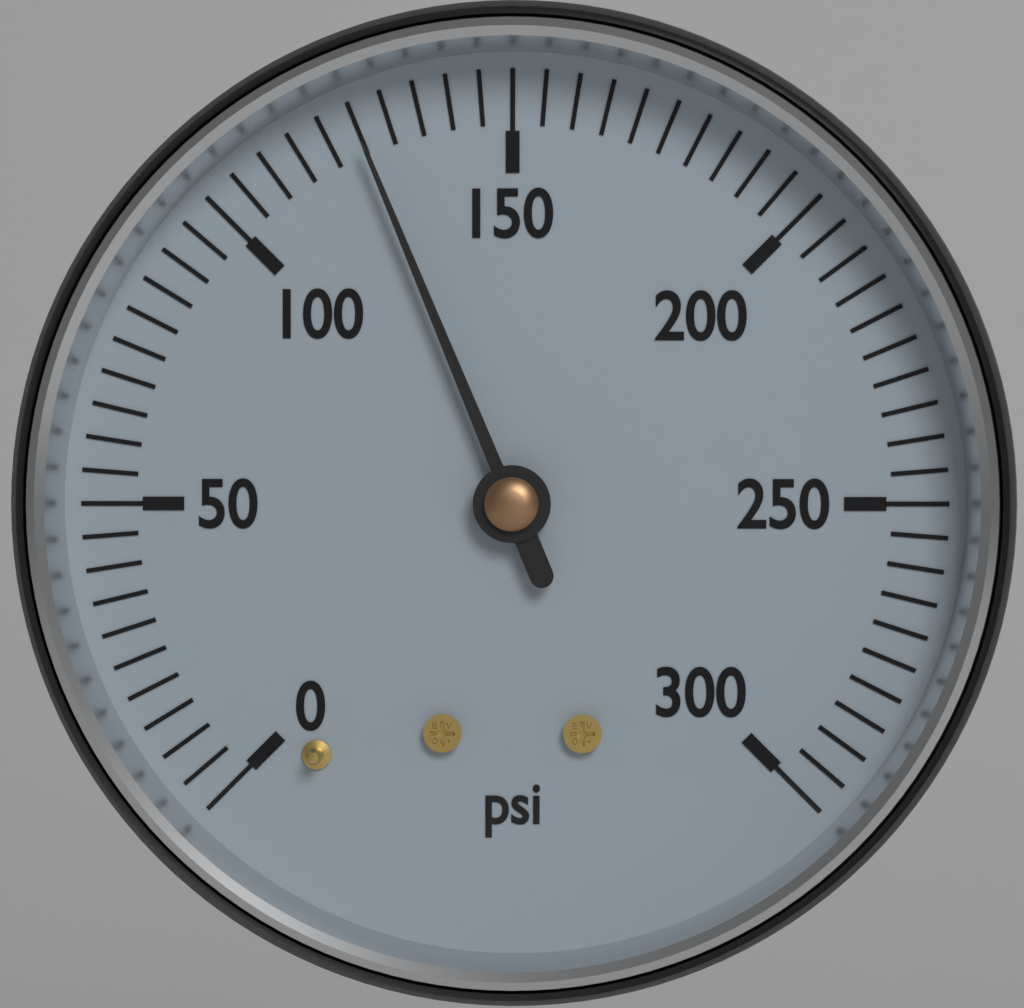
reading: 125 psi
